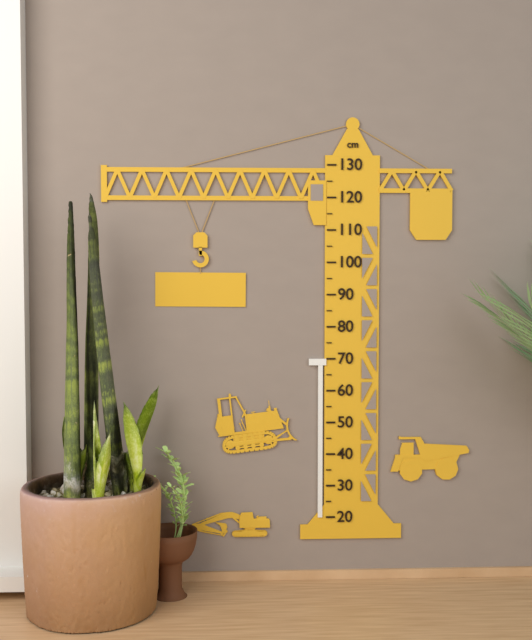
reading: 70 cm
